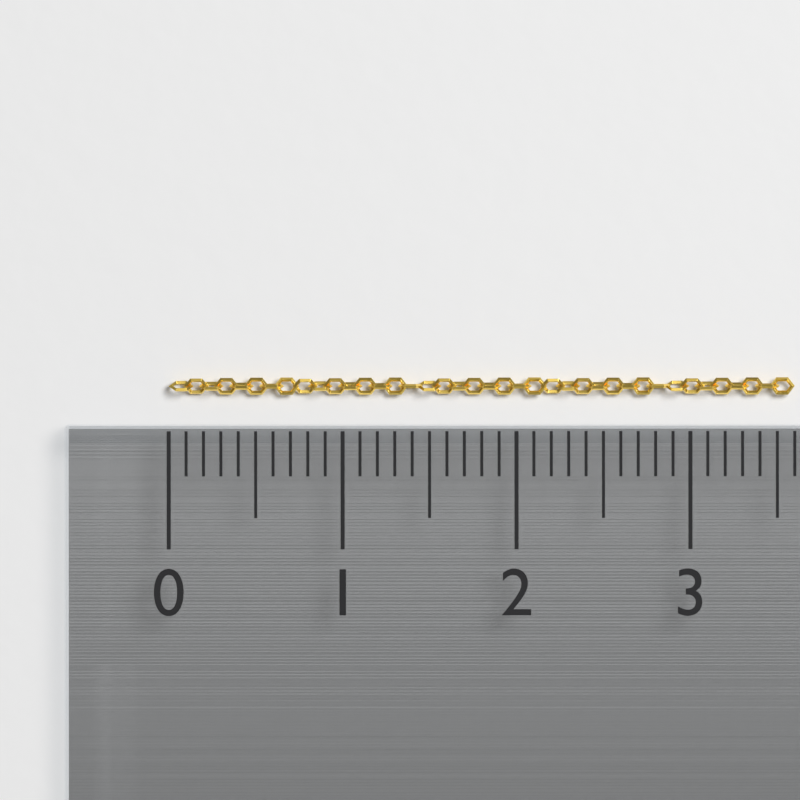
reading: 3.6 (no unit)
